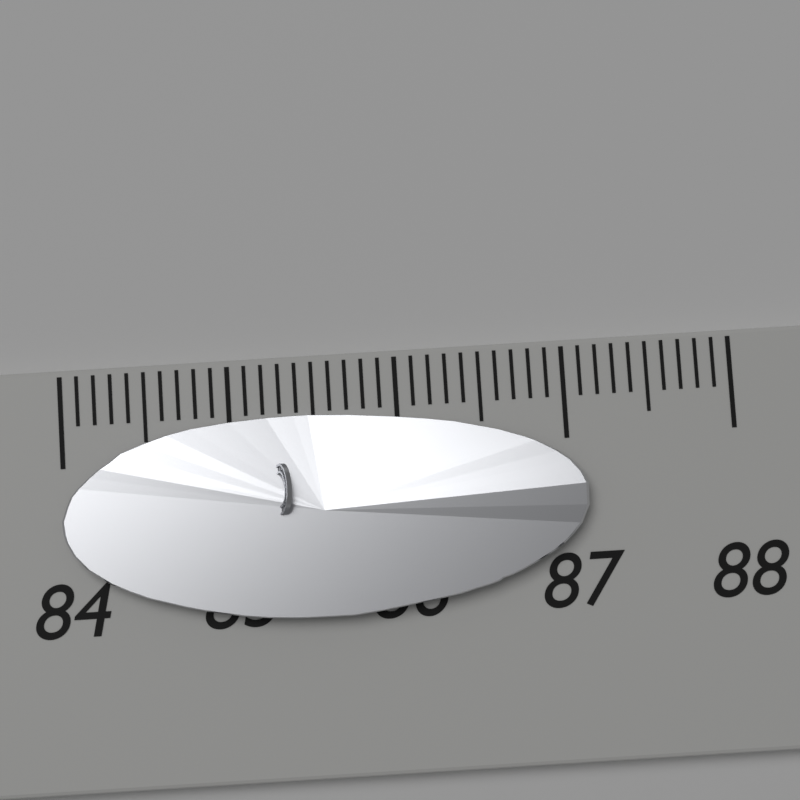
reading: 87.1 (no unit)
